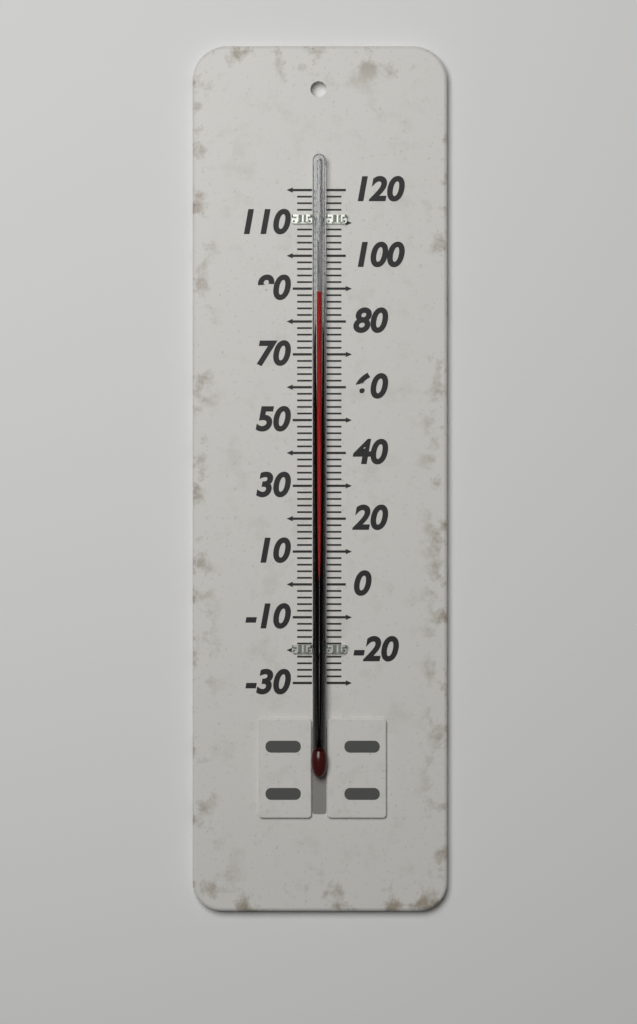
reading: 89 (no unit)
